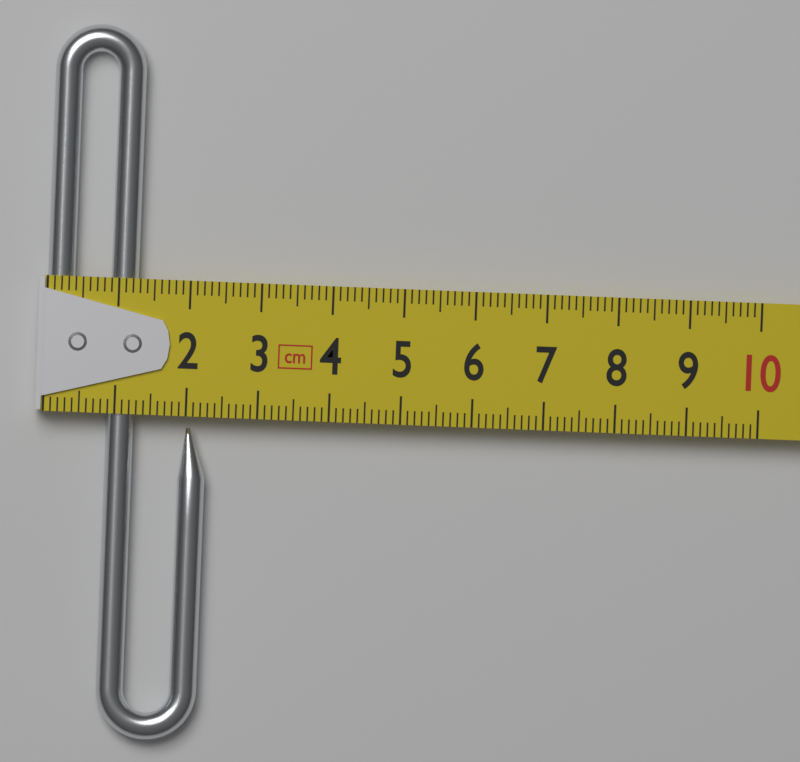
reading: 2.3 cm
